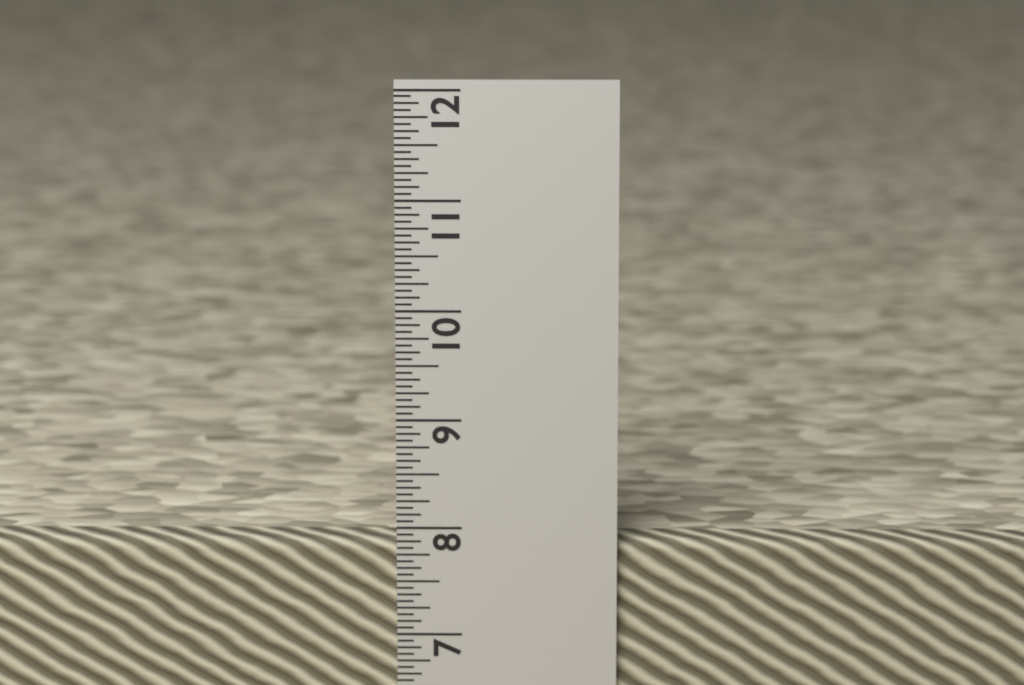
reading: 7.8750 in
